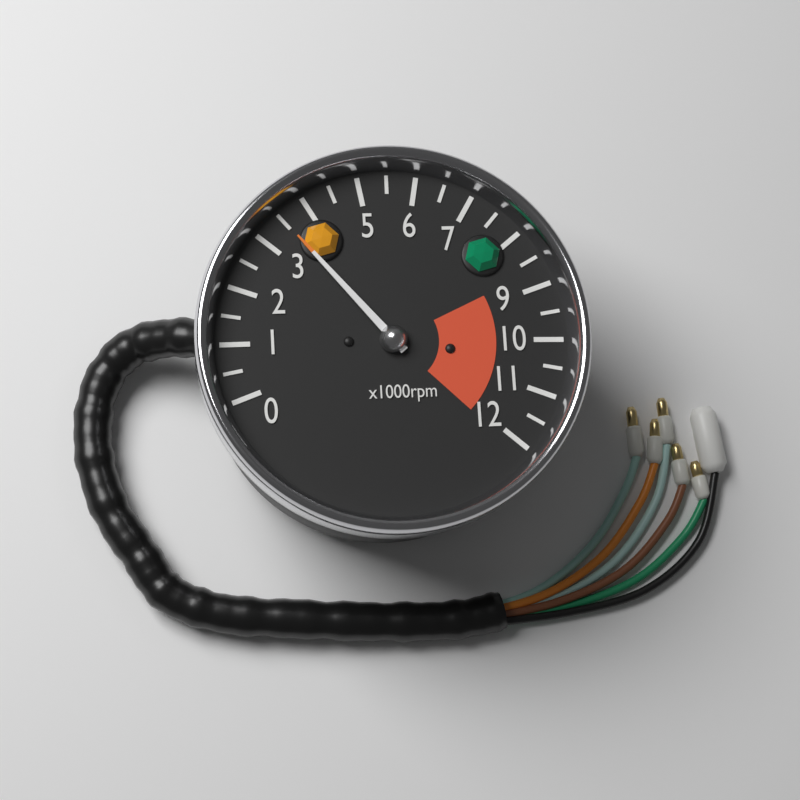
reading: 3500 rpm
